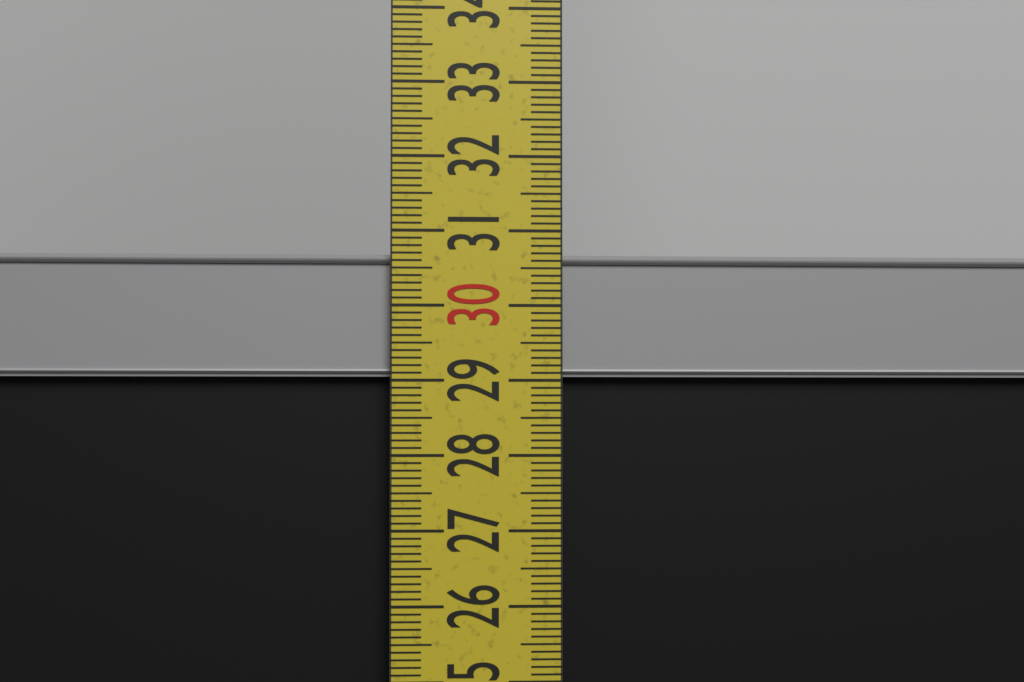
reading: 30.7 cm
